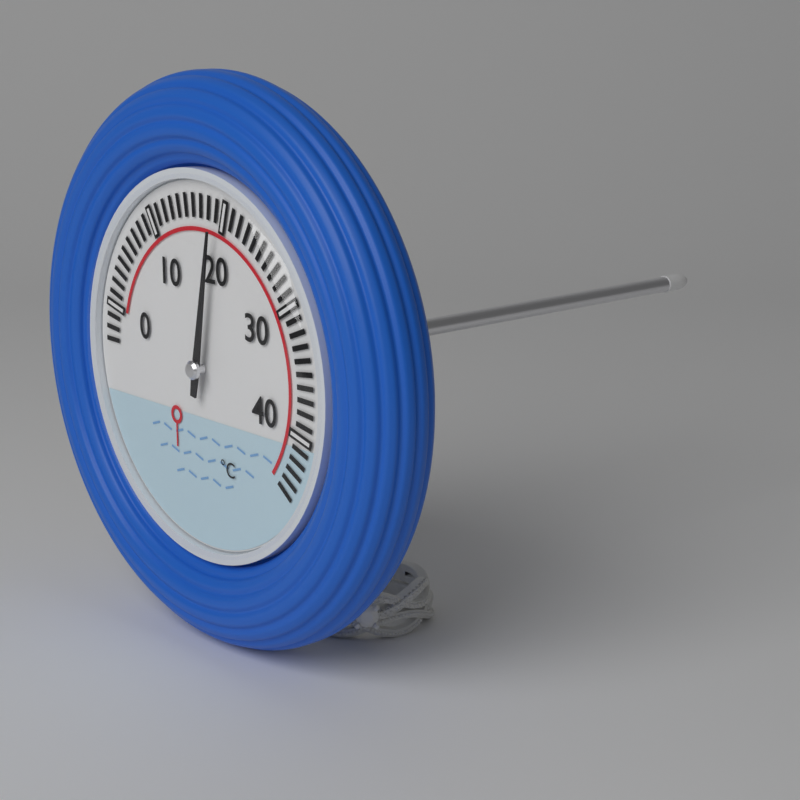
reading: 19 °C
